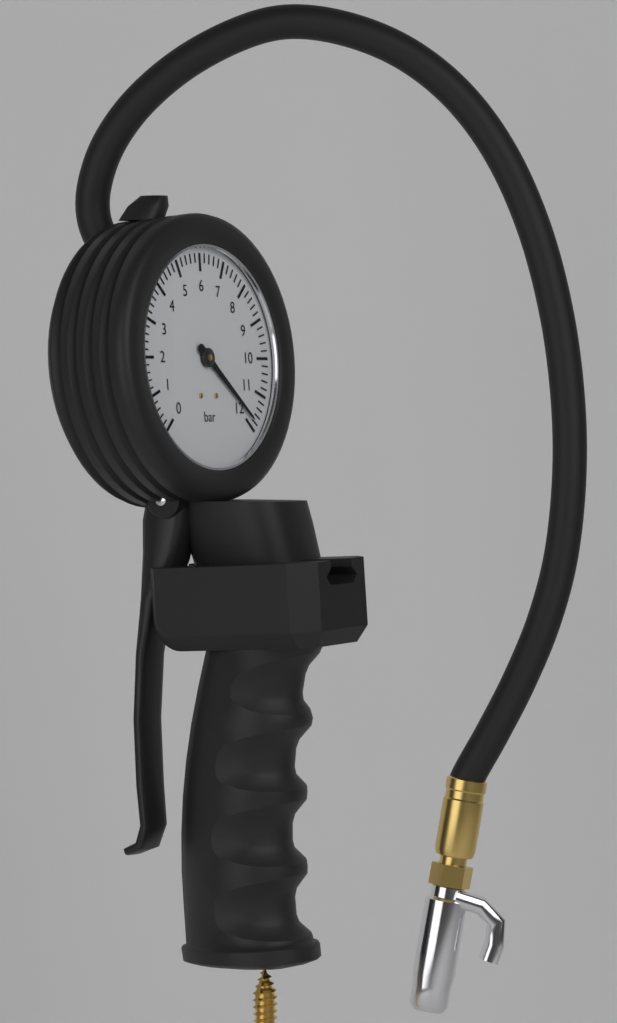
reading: 11.8 bar
